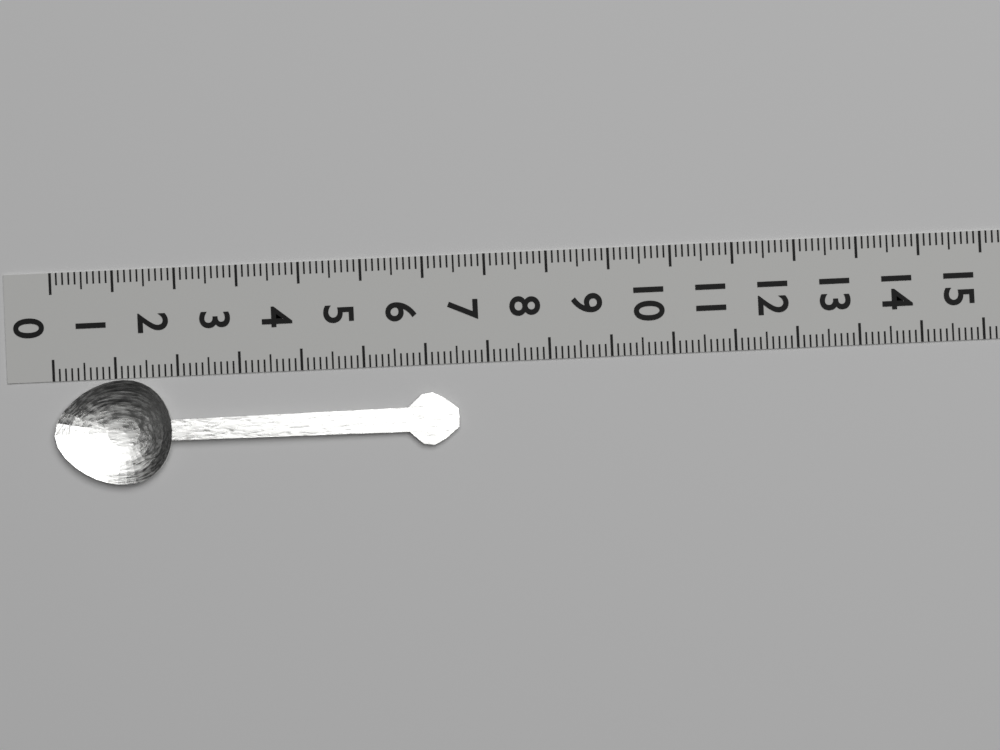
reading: 6.5 (no unit)
